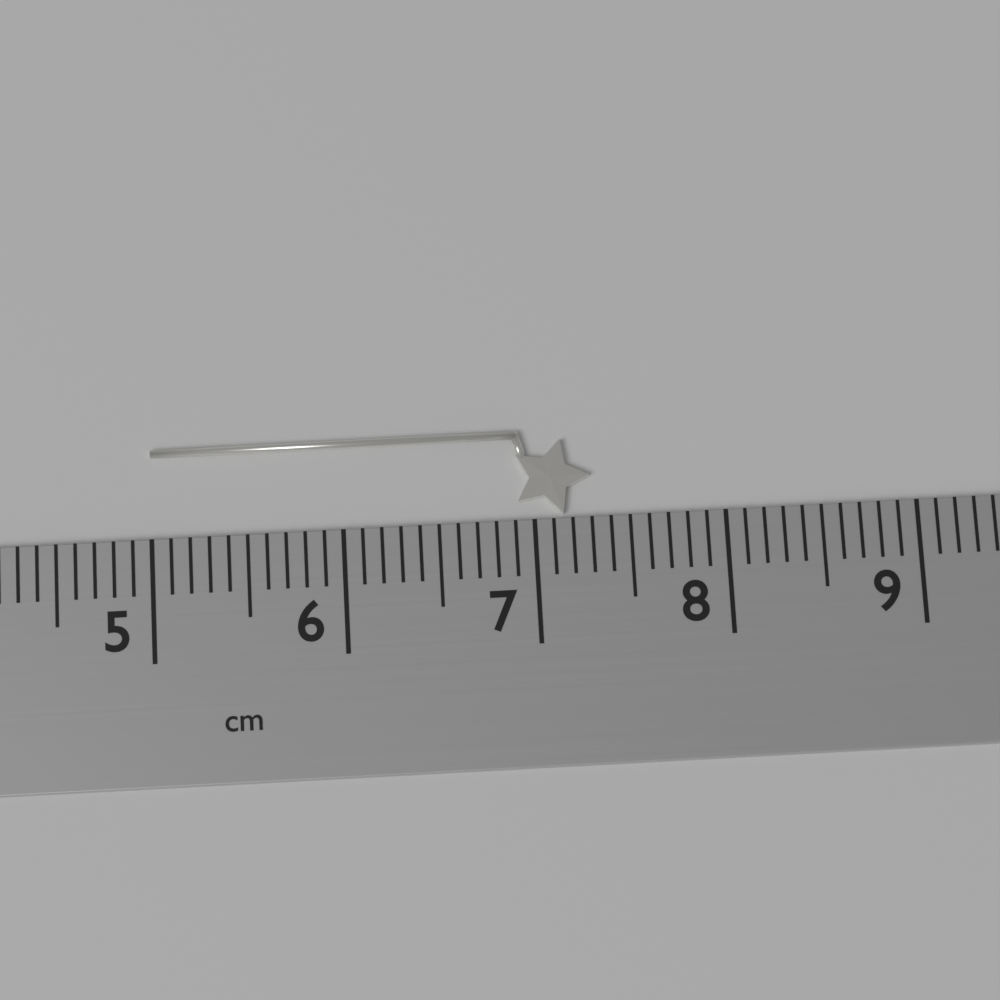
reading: 7.3 cm
